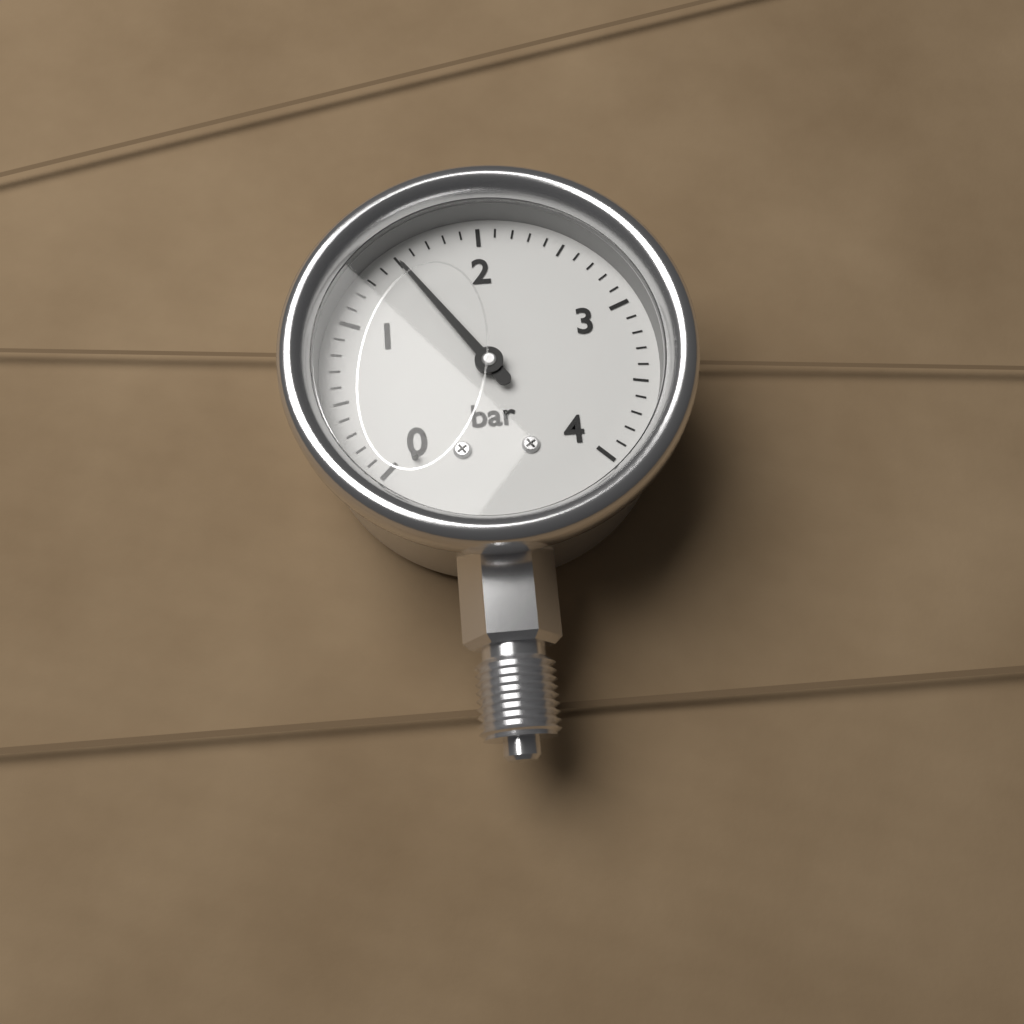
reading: 1.5 bar
